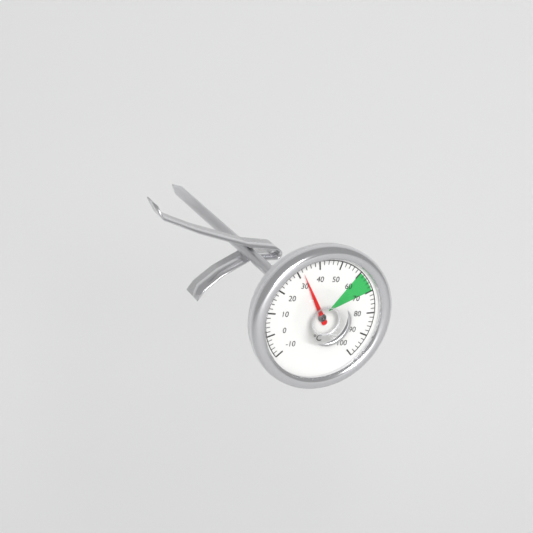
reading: 32 °C
